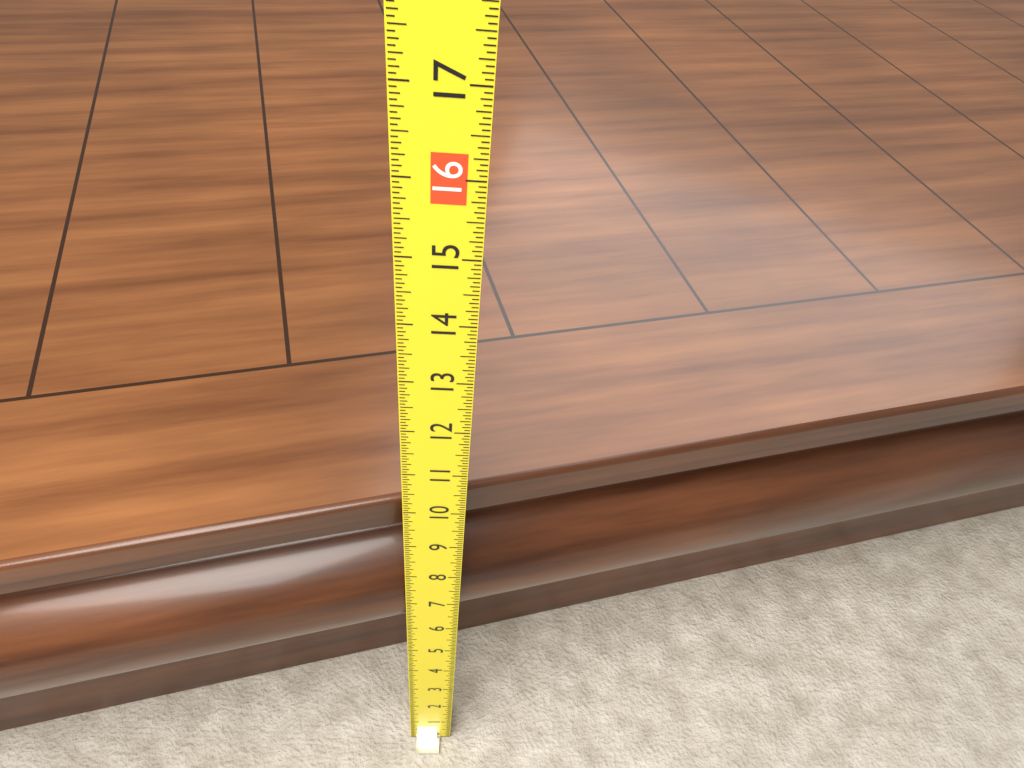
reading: 9.6875 (no unit)
